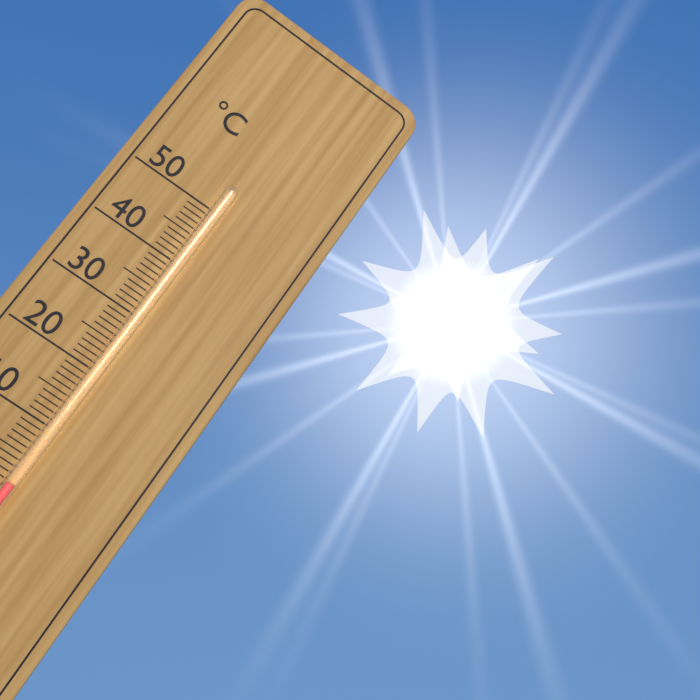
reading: 1 °C
